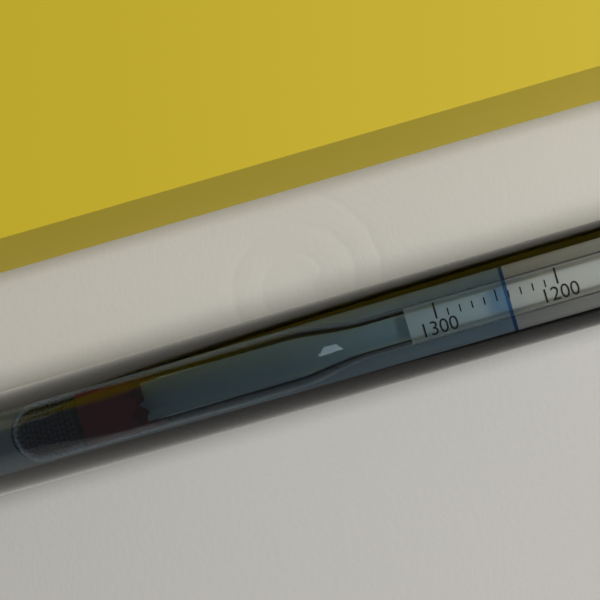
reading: 1240 (no unit)
